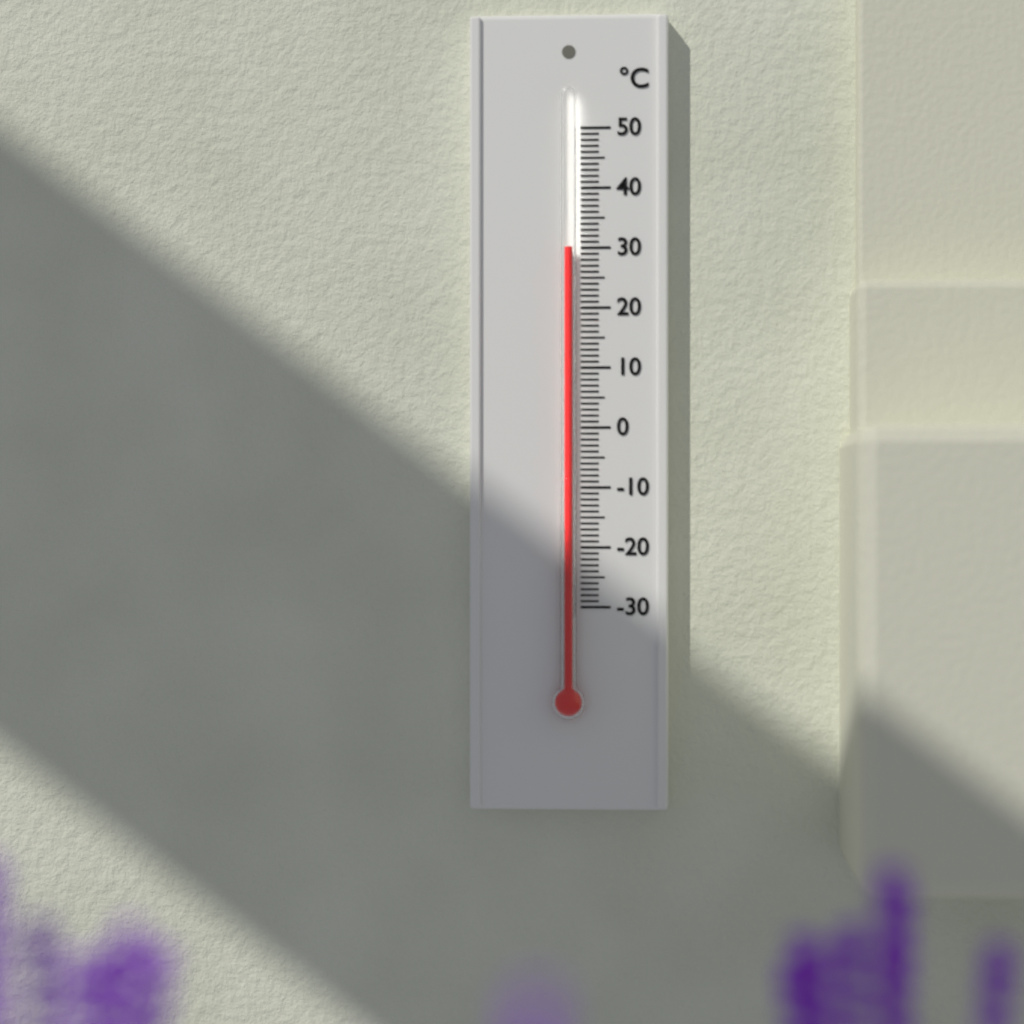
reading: 30 °C
